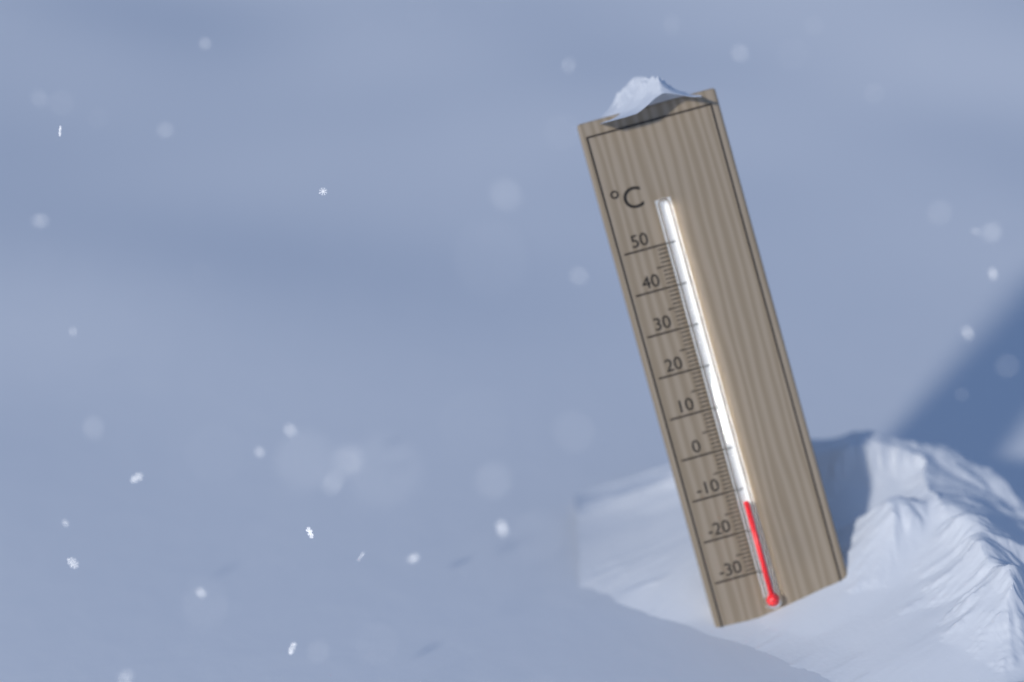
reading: -13 °C
